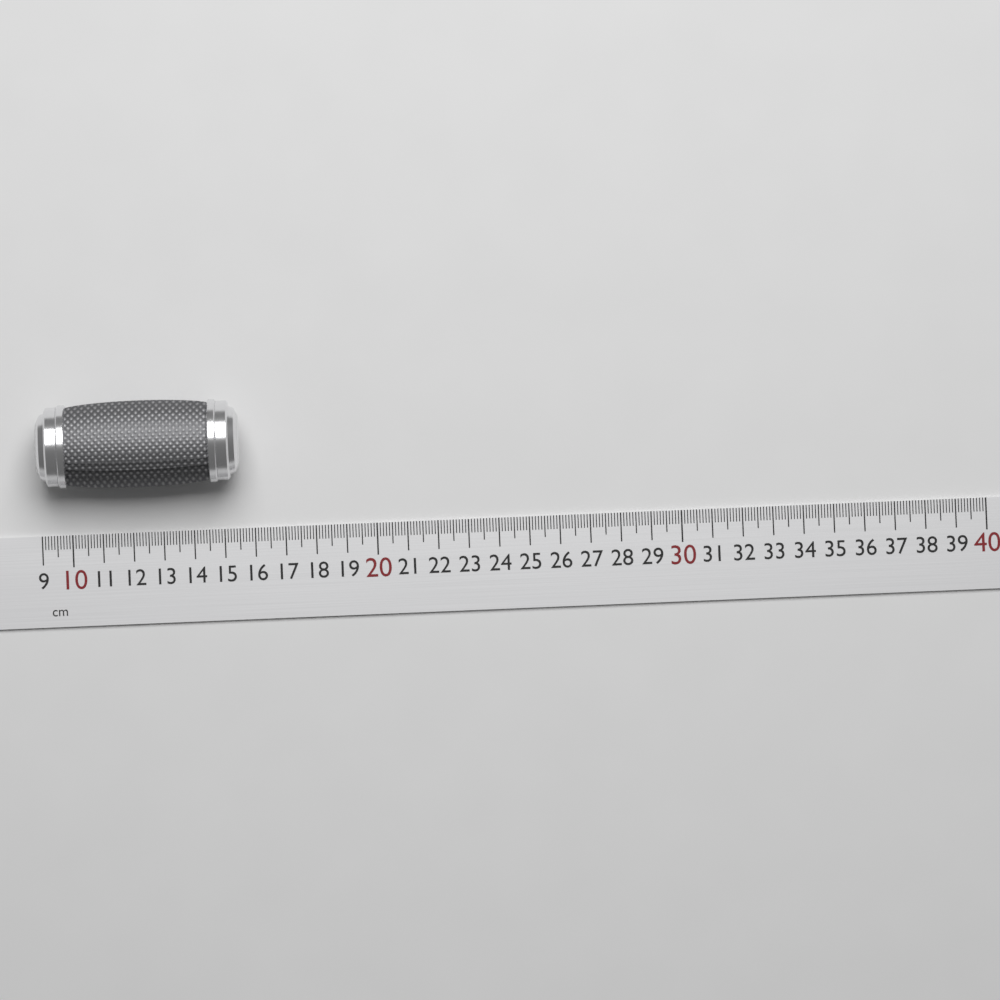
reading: 15.6 cm
